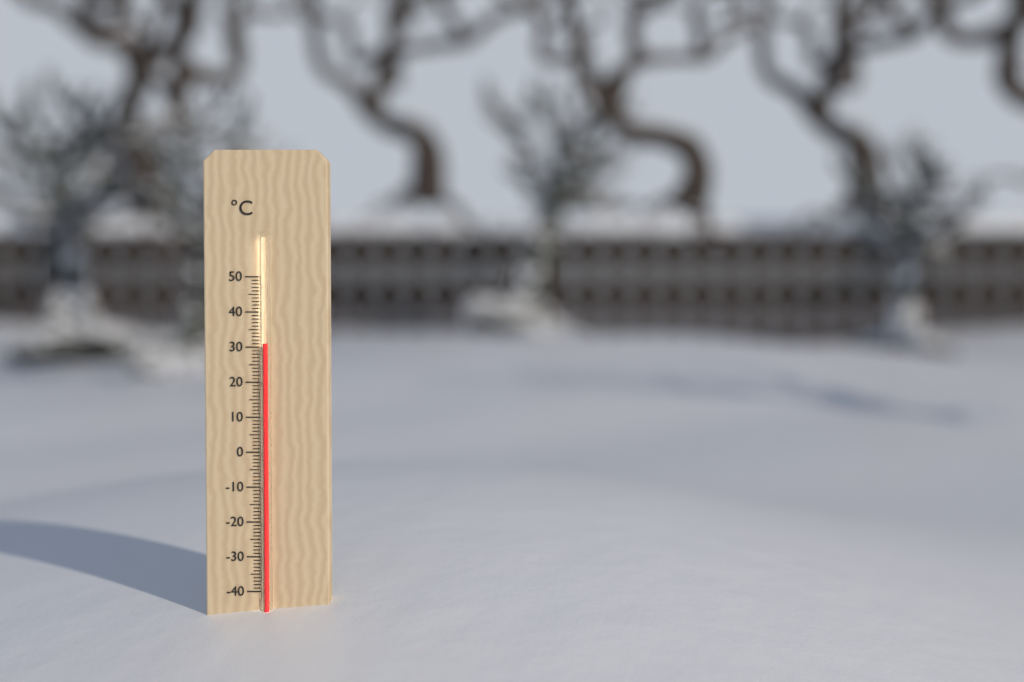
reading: 31 °C
